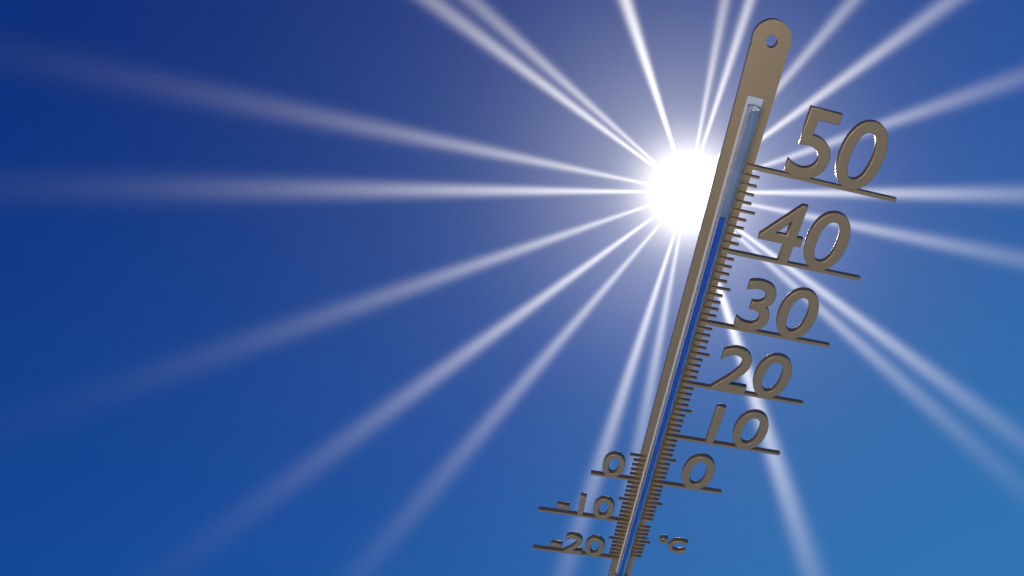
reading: 44 °C
